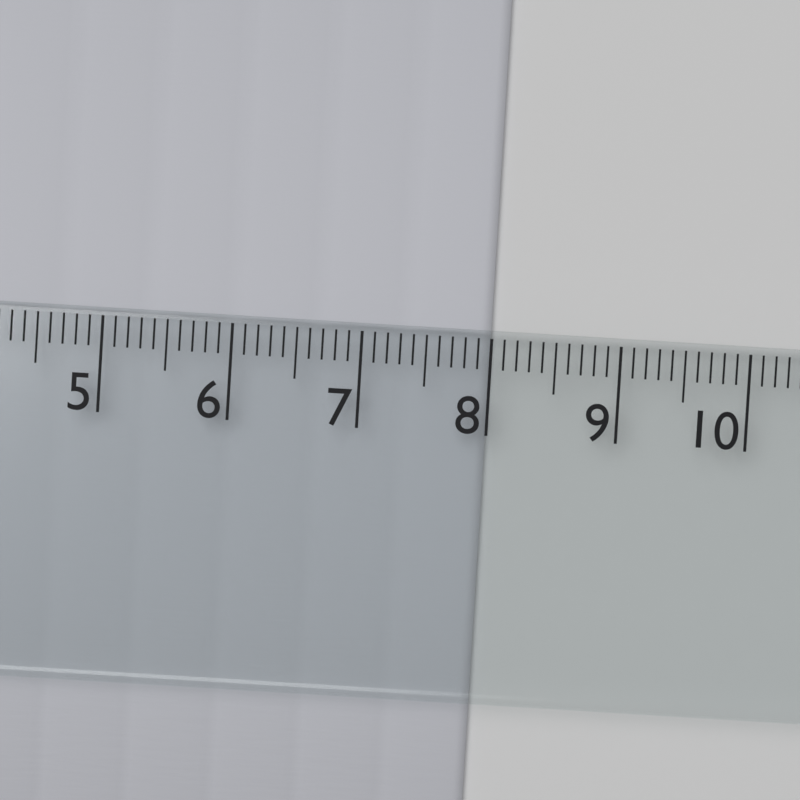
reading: 8.0 cm
